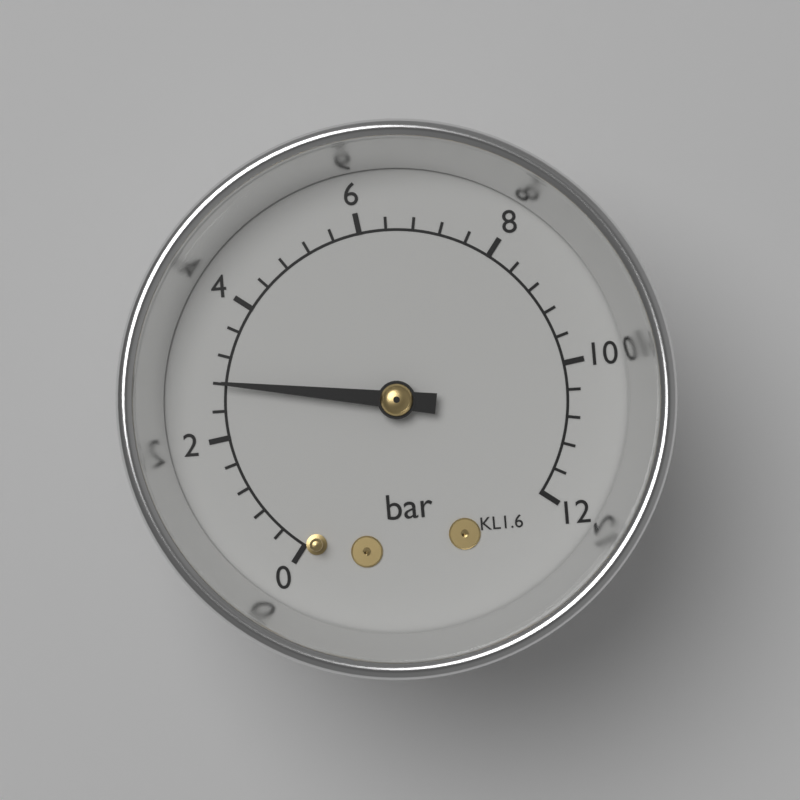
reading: 2.8 bar
